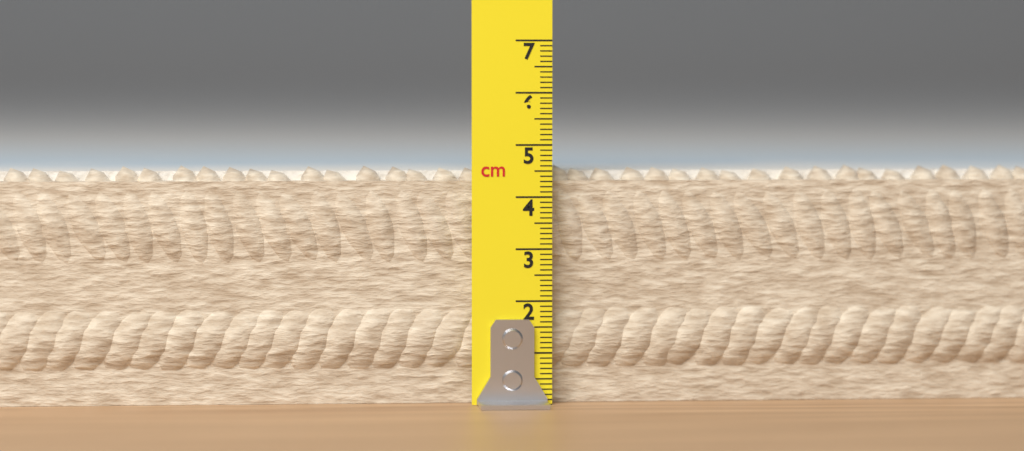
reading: 4.6 cm
